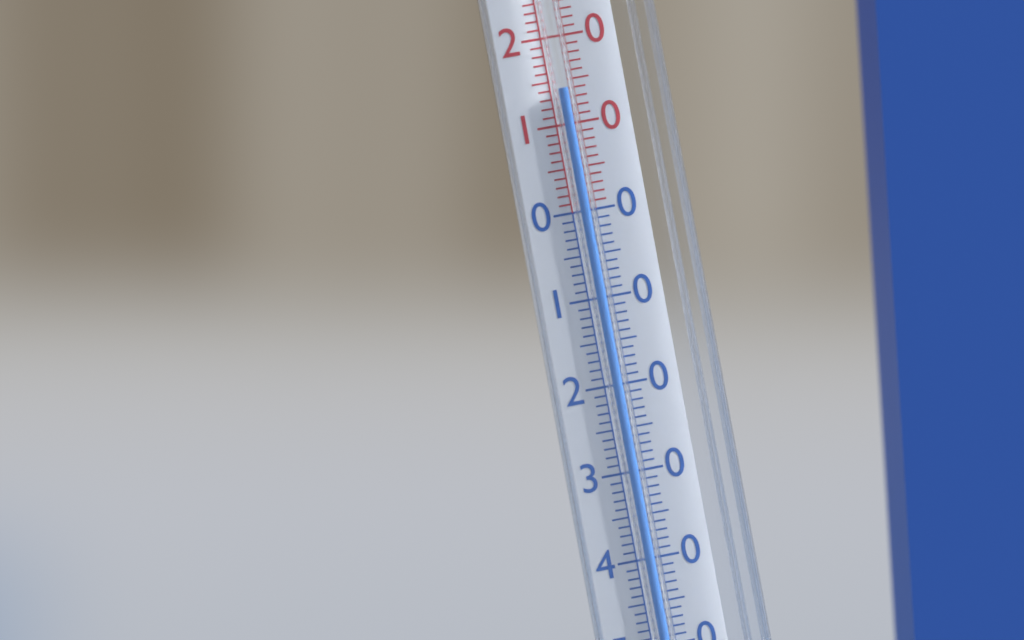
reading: 14 °C
